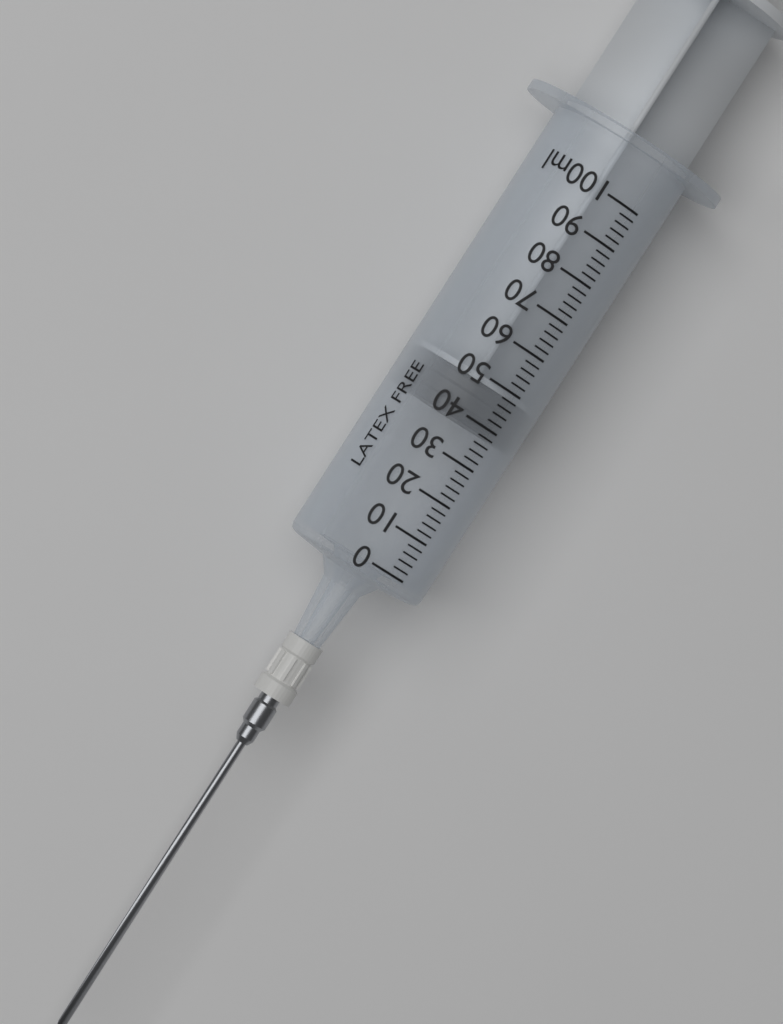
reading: 38 ml
